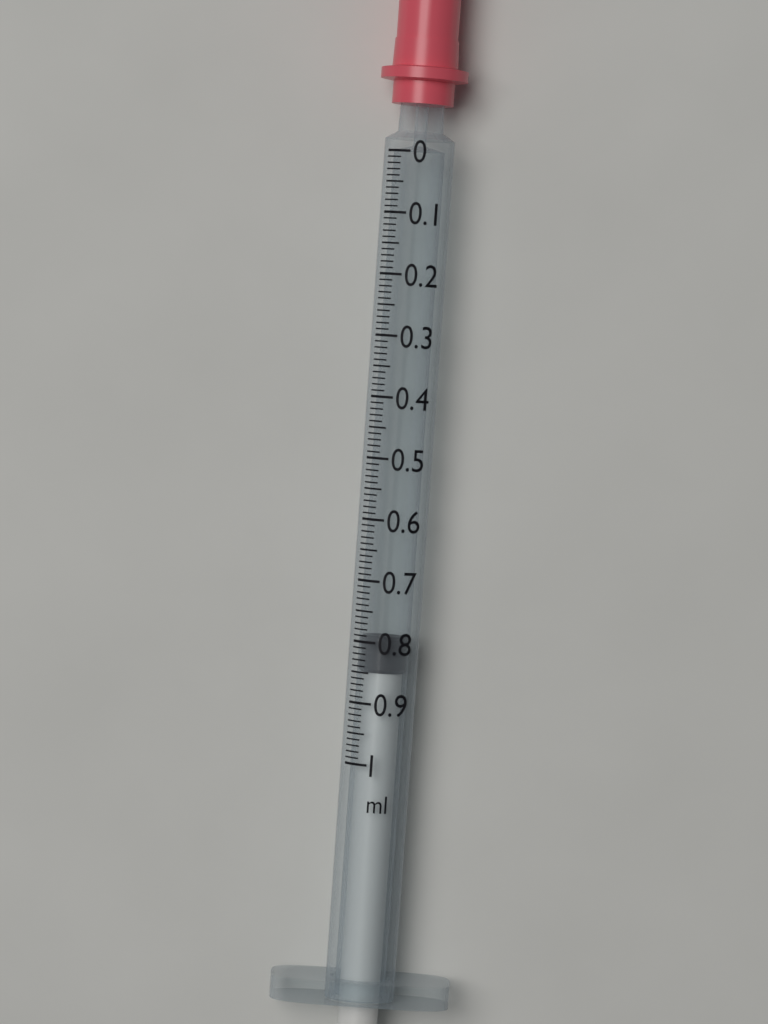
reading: 0.79 ml
